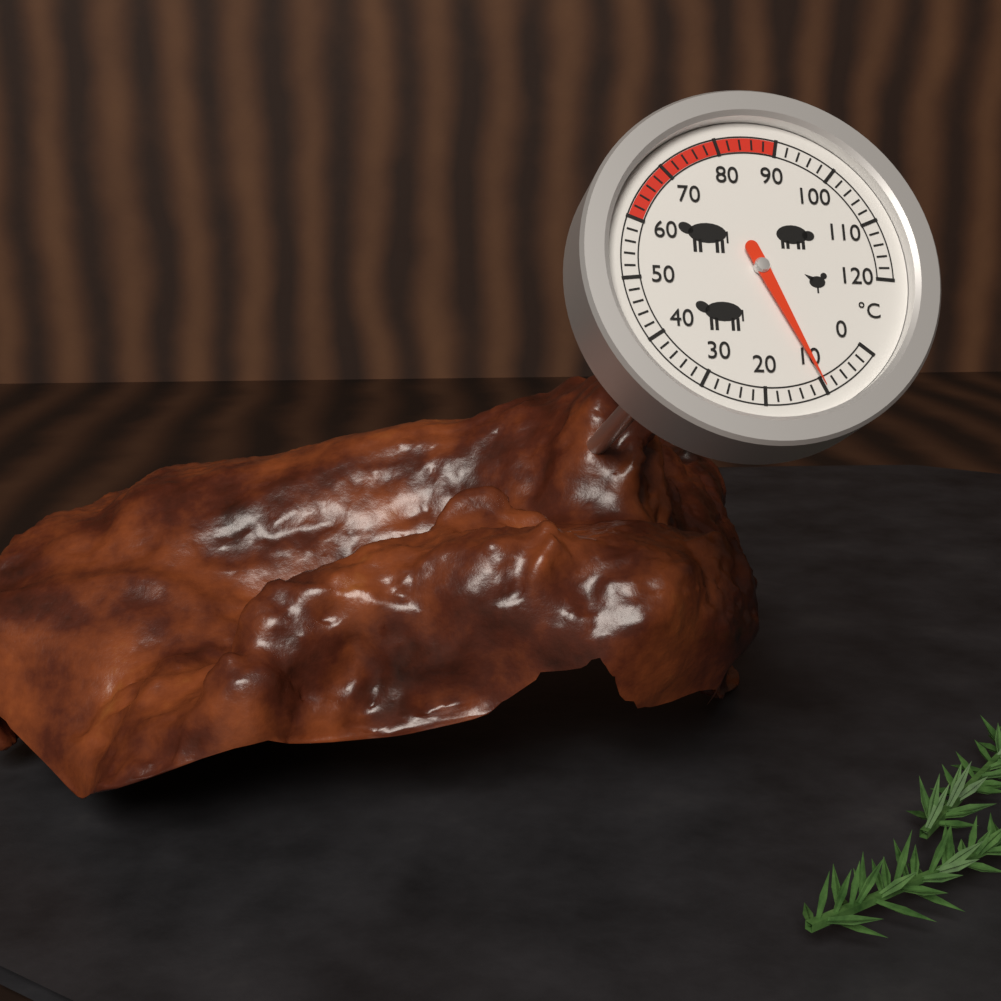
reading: 10 °C
